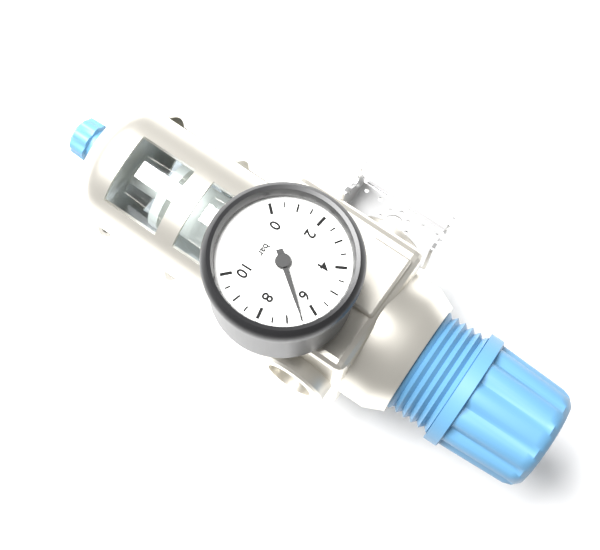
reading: 6.5 bar
